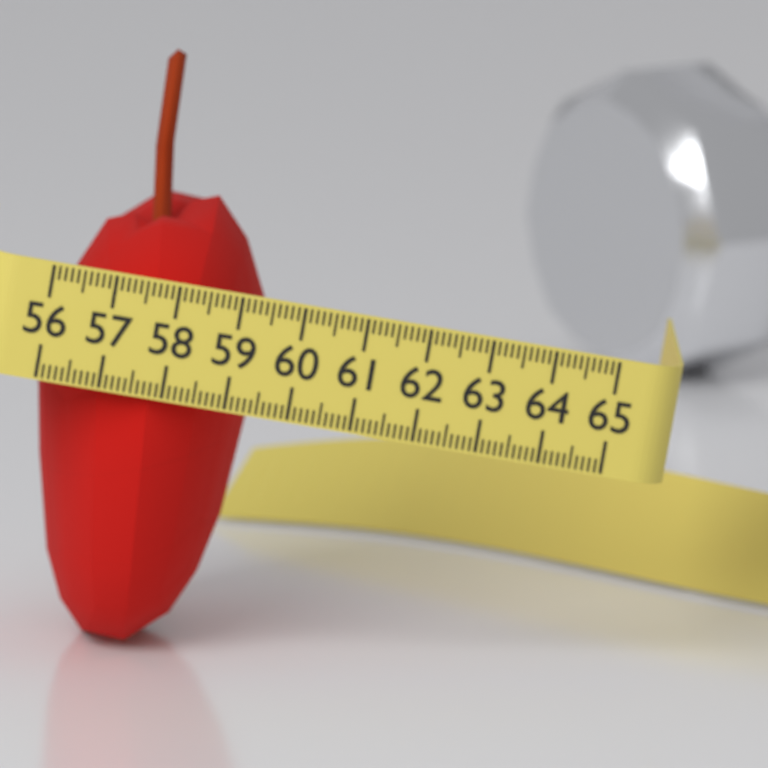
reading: 59.5 (no unit)
